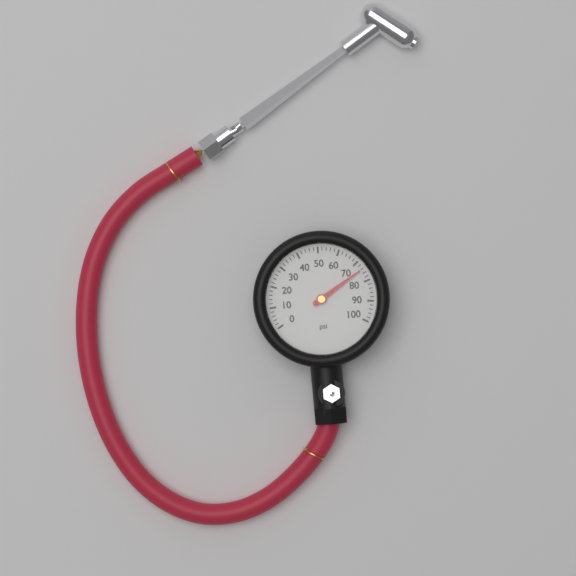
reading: 74 psi
